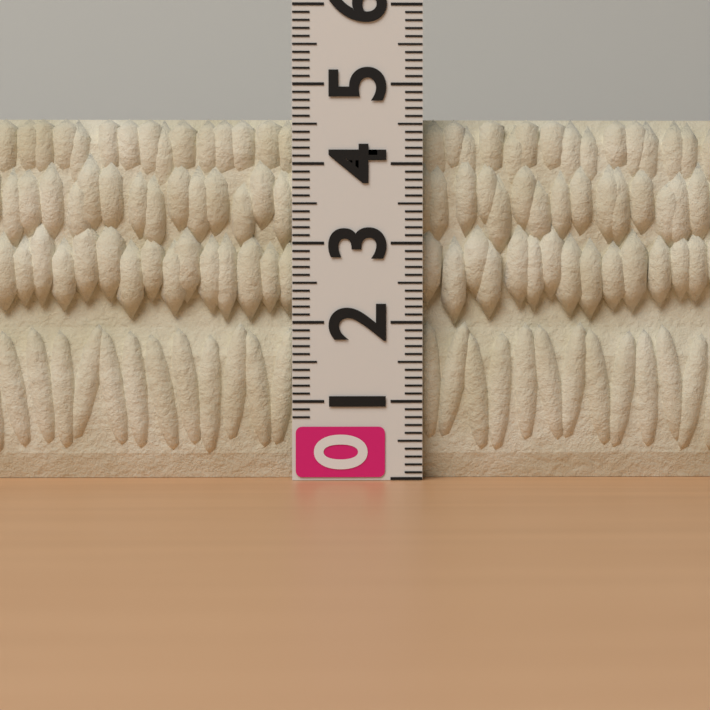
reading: 4.6 (no unit)
